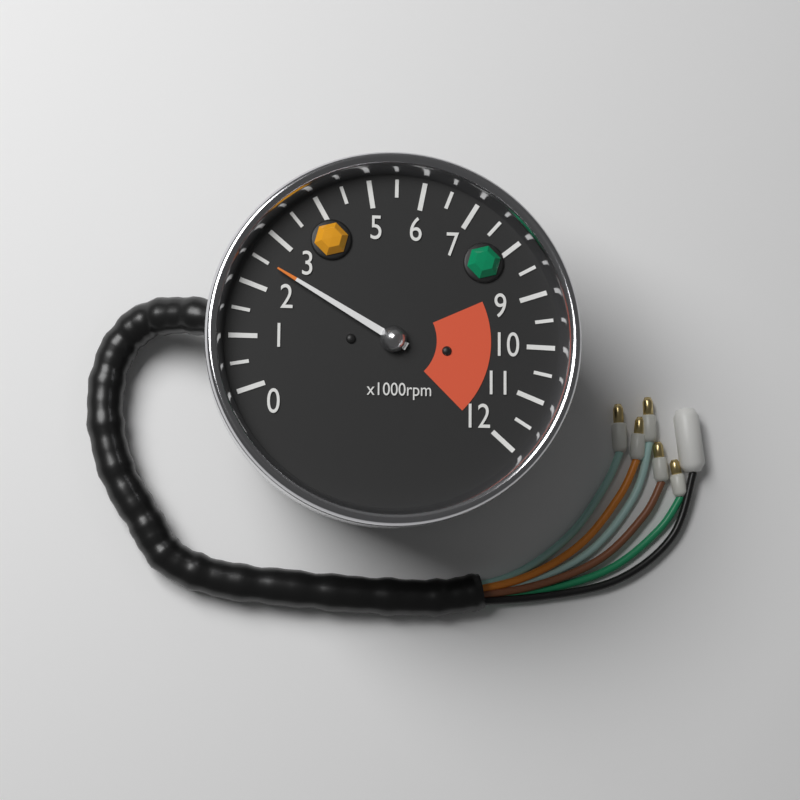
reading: 2500 rpm
